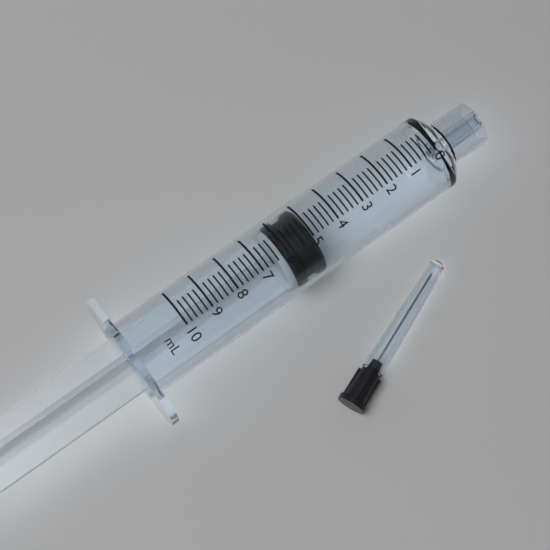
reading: 5.0 ml
